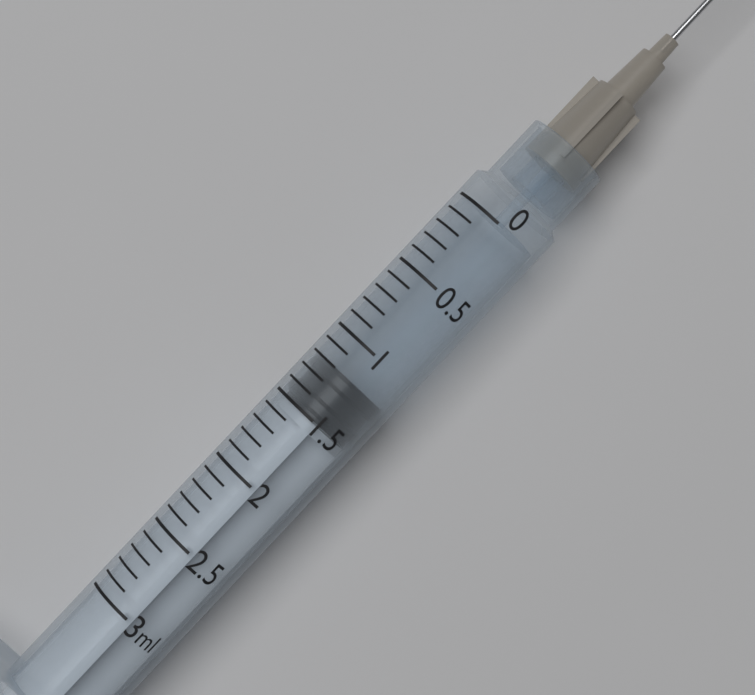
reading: 1.2 ml
